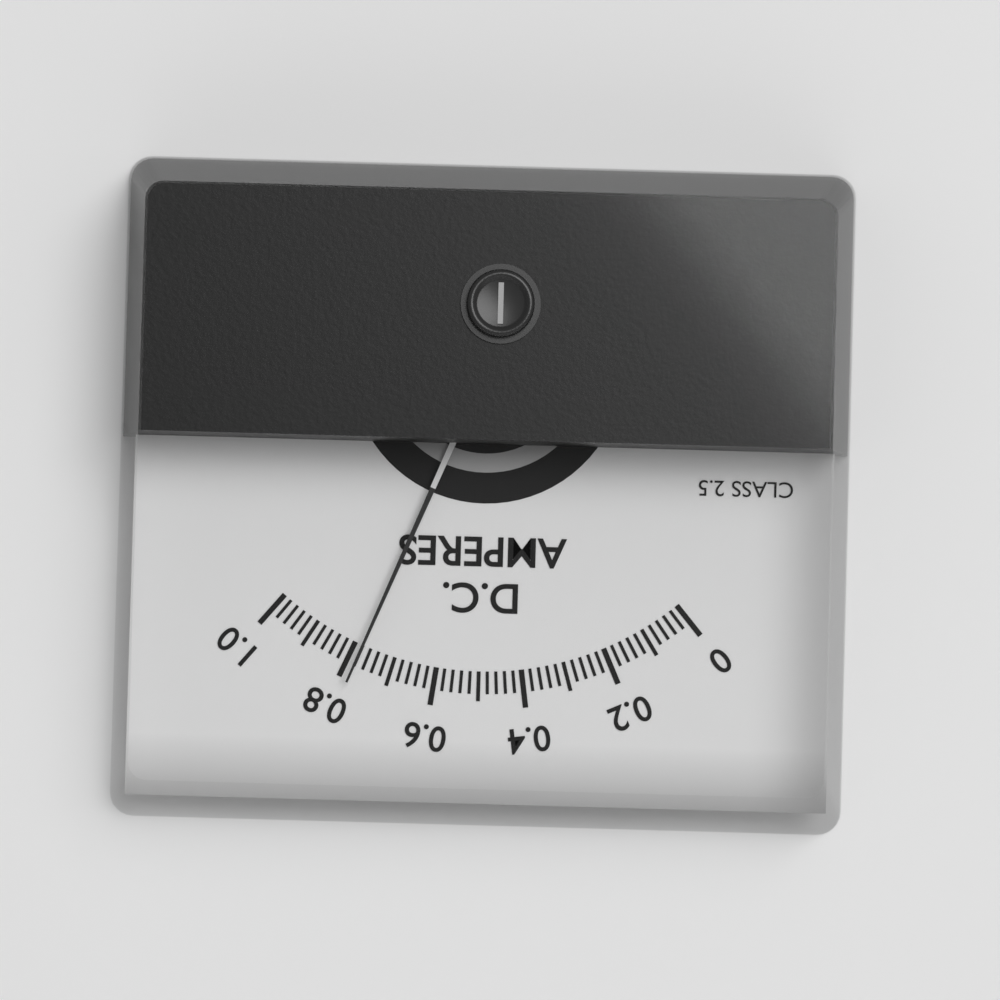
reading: 0.78 A
